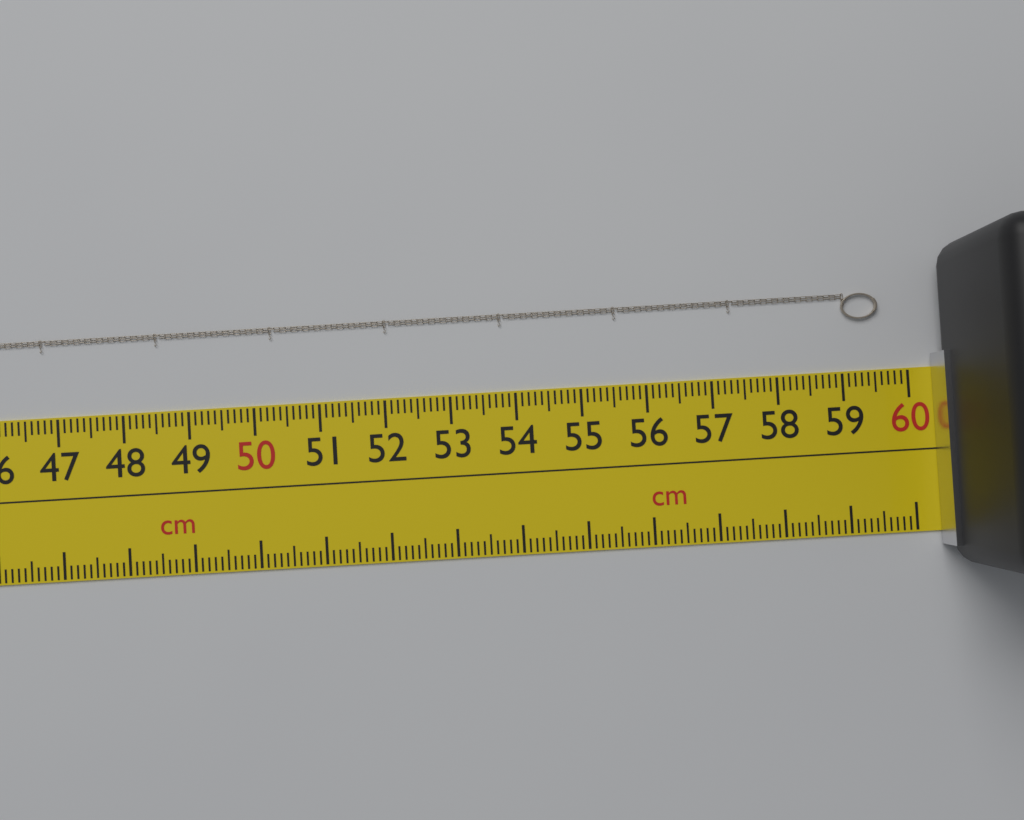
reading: 59.6 cm
